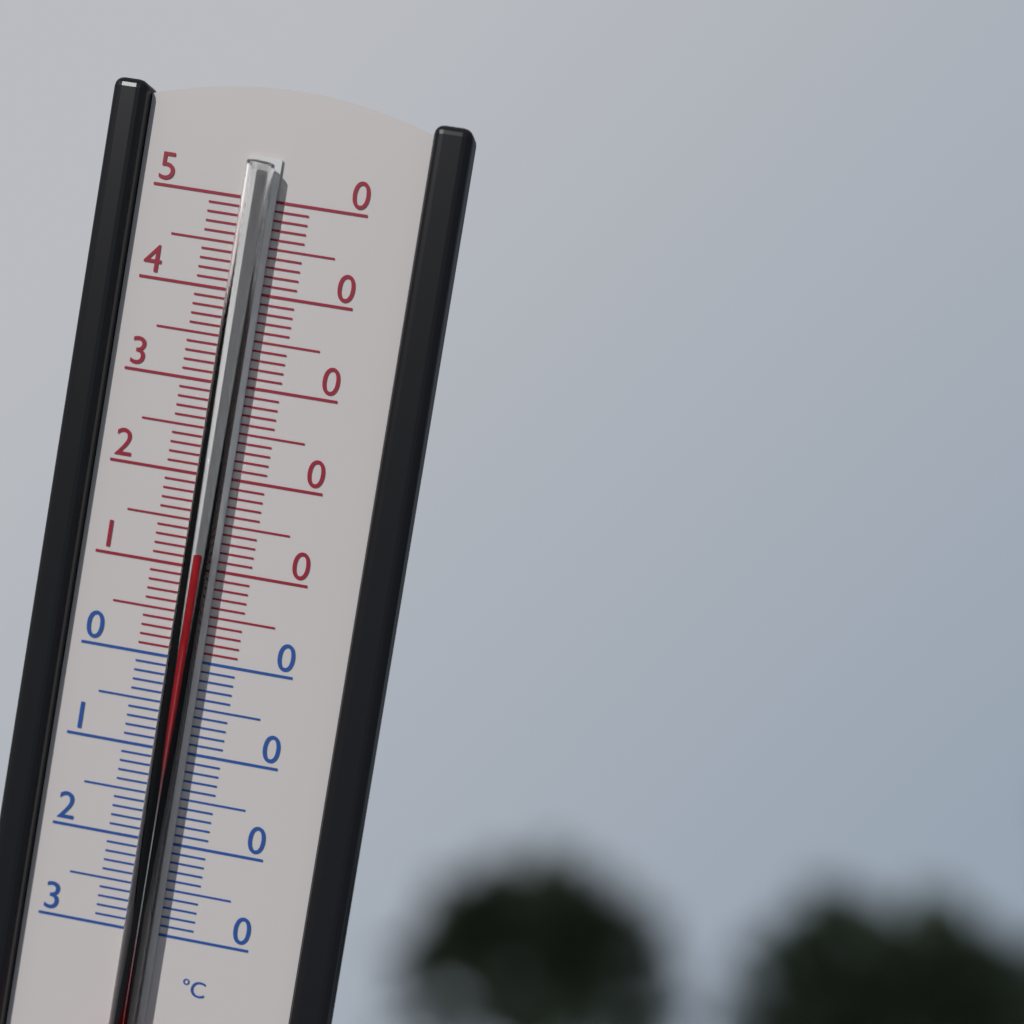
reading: 12 °C
